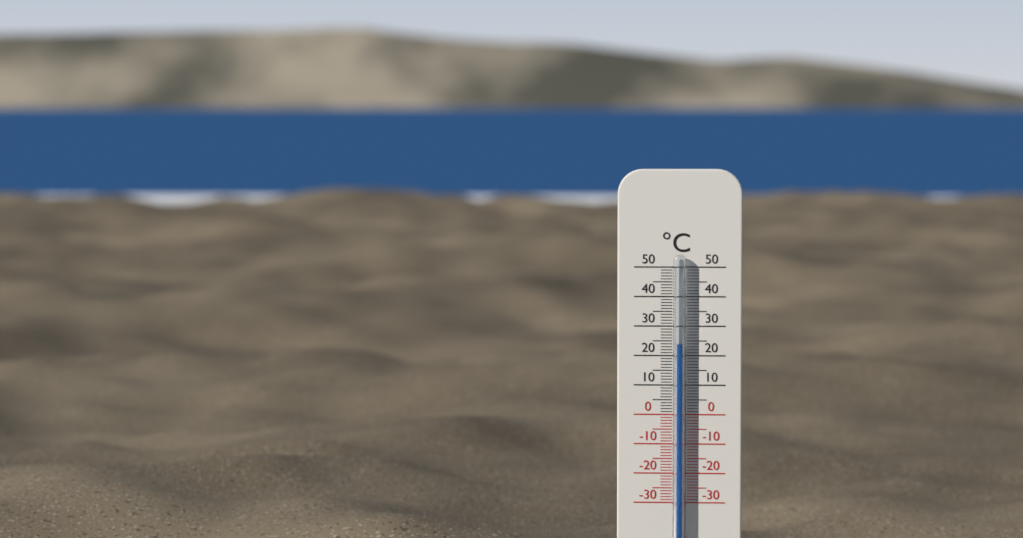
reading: 24 °C
